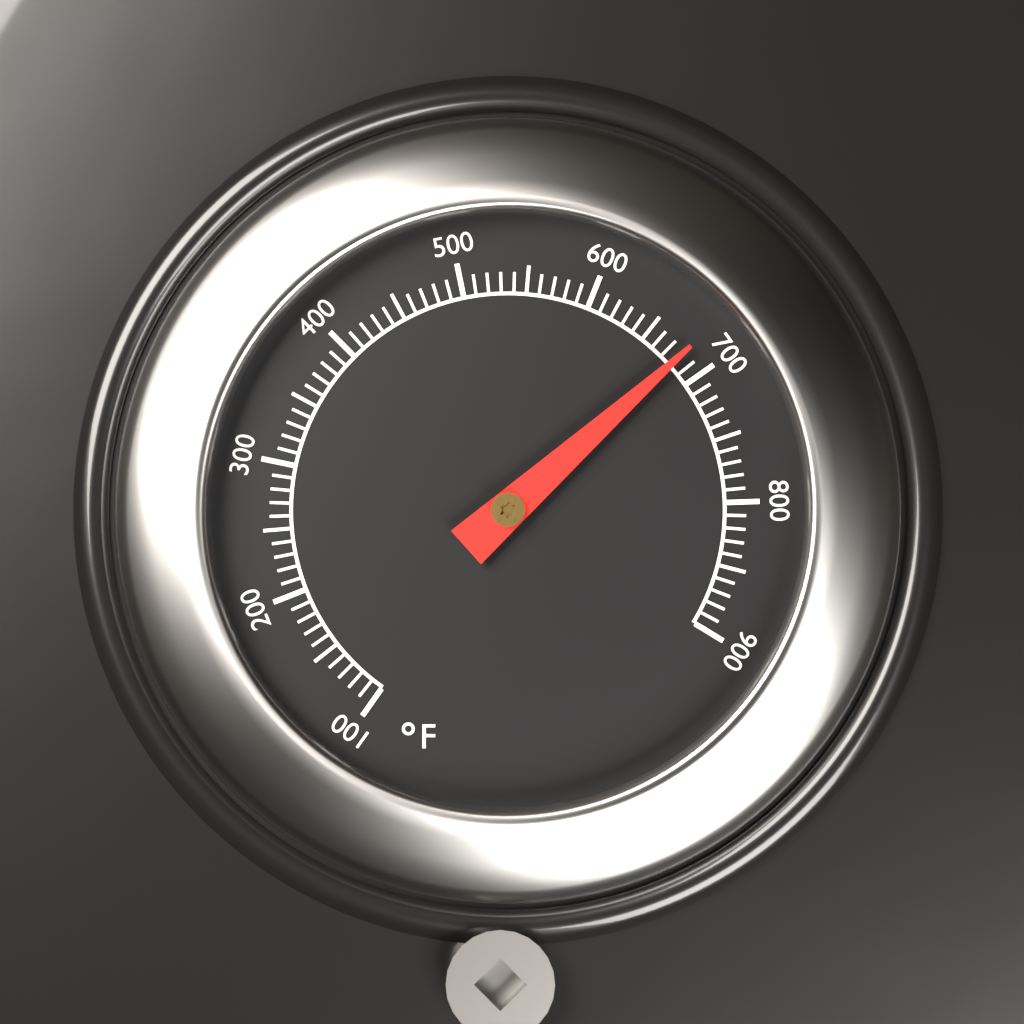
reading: 680 °F
